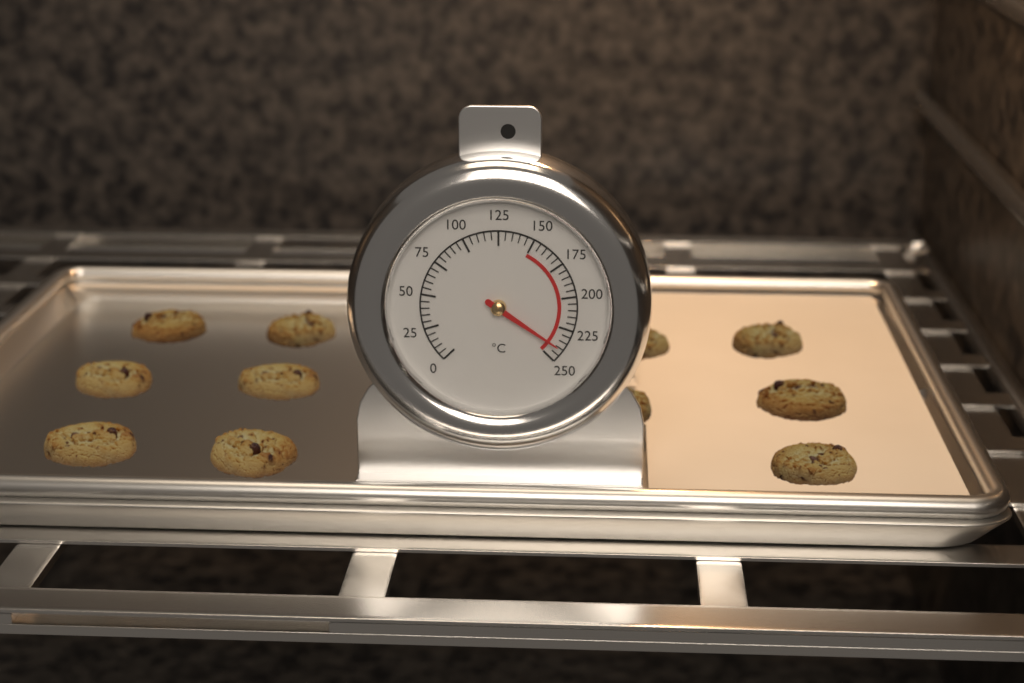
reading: 240 °C
